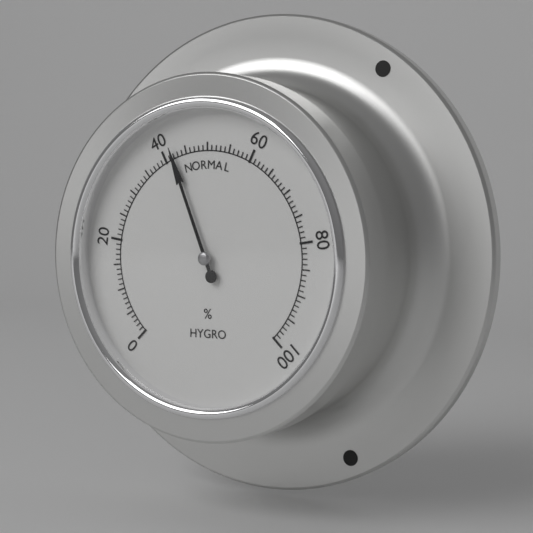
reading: 42 %
